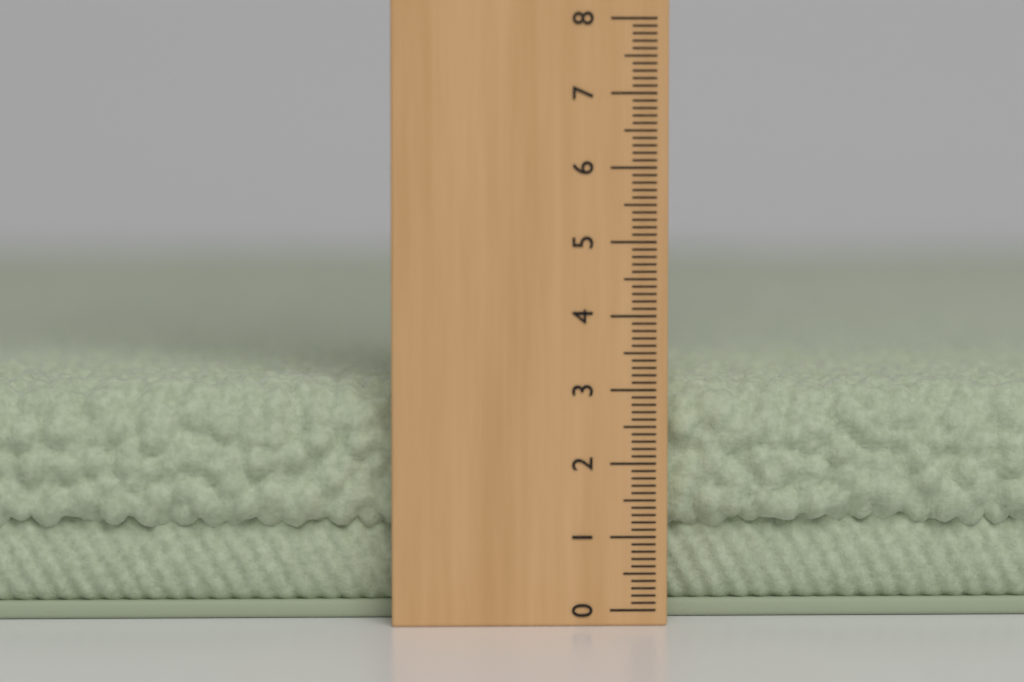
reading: 3.1 (no unit)
